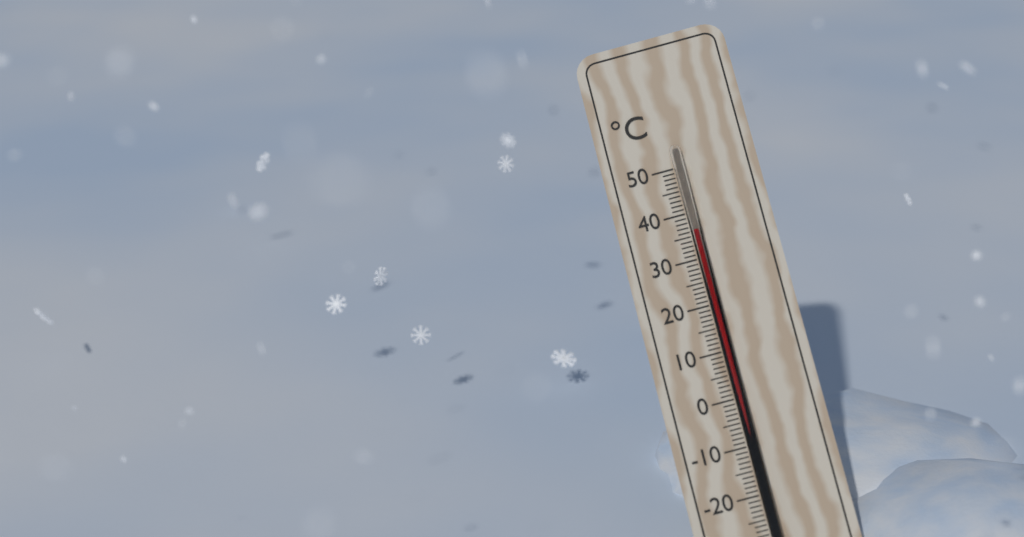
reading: 36 °C
